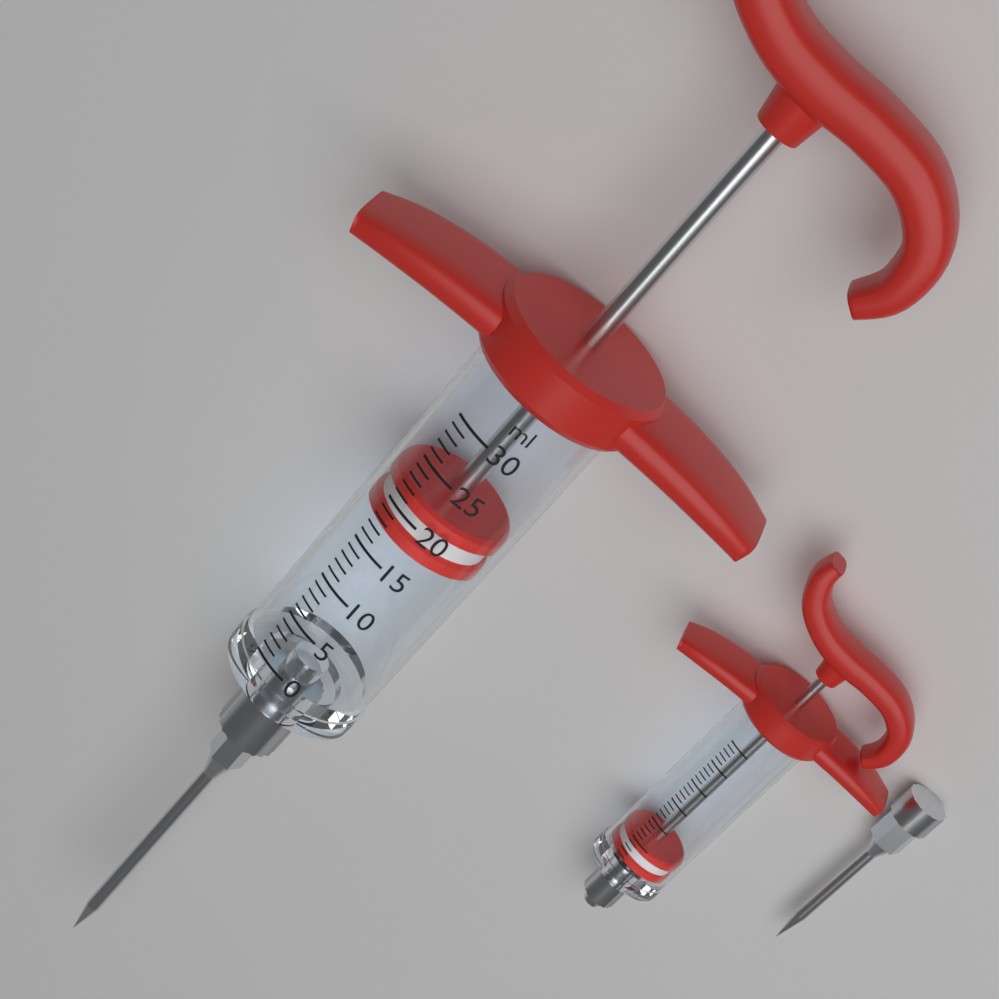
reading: 17 ml
